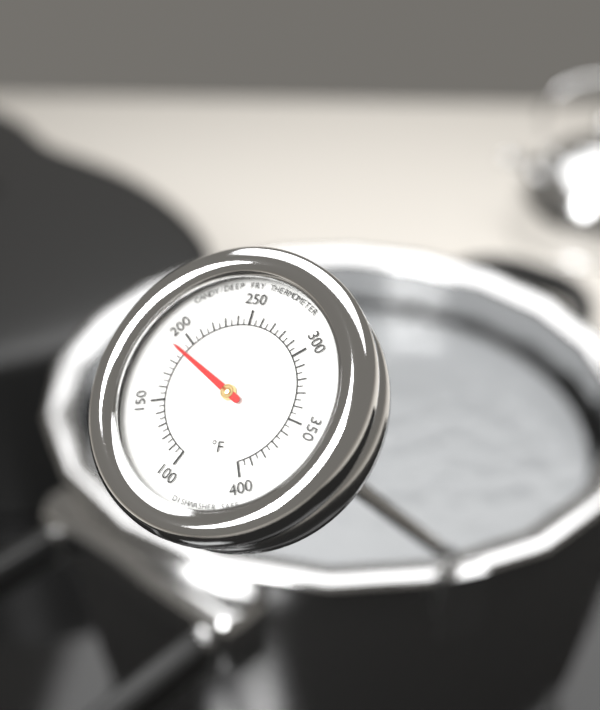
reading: 190 °F
